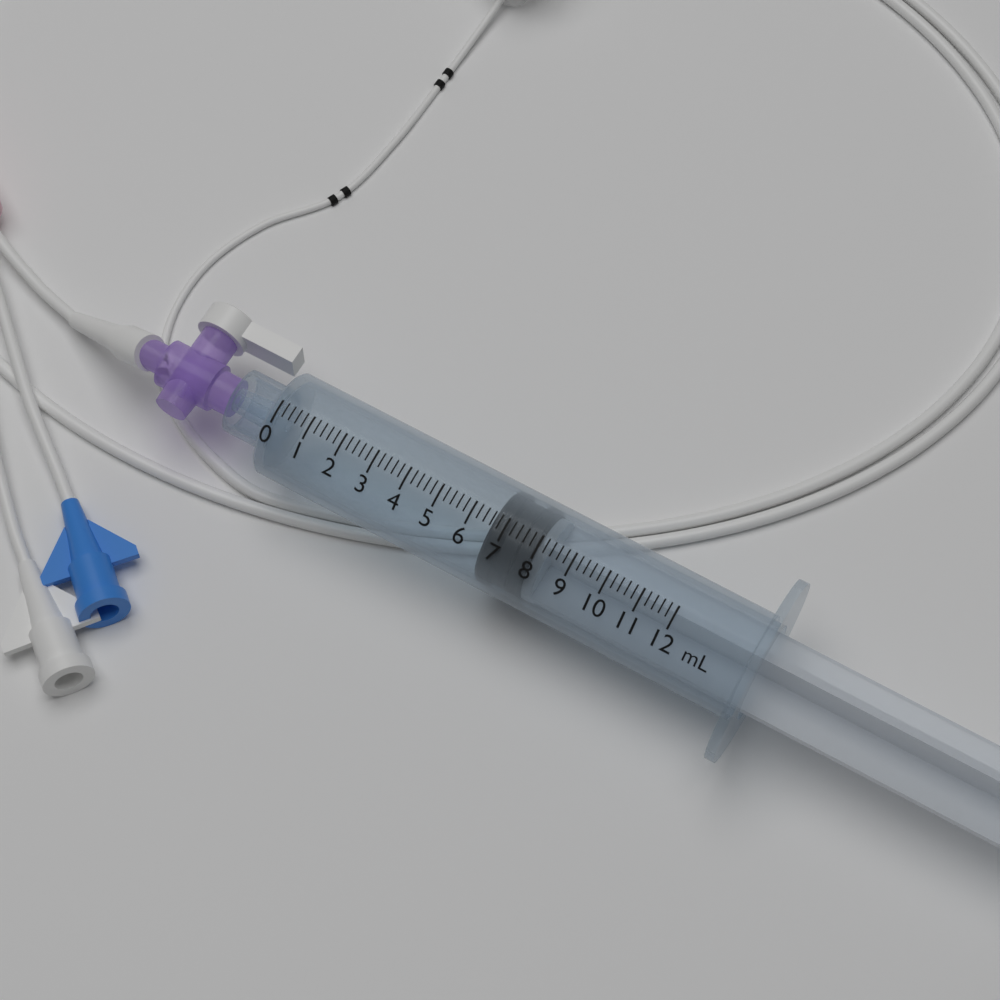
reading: 6.6 mL
